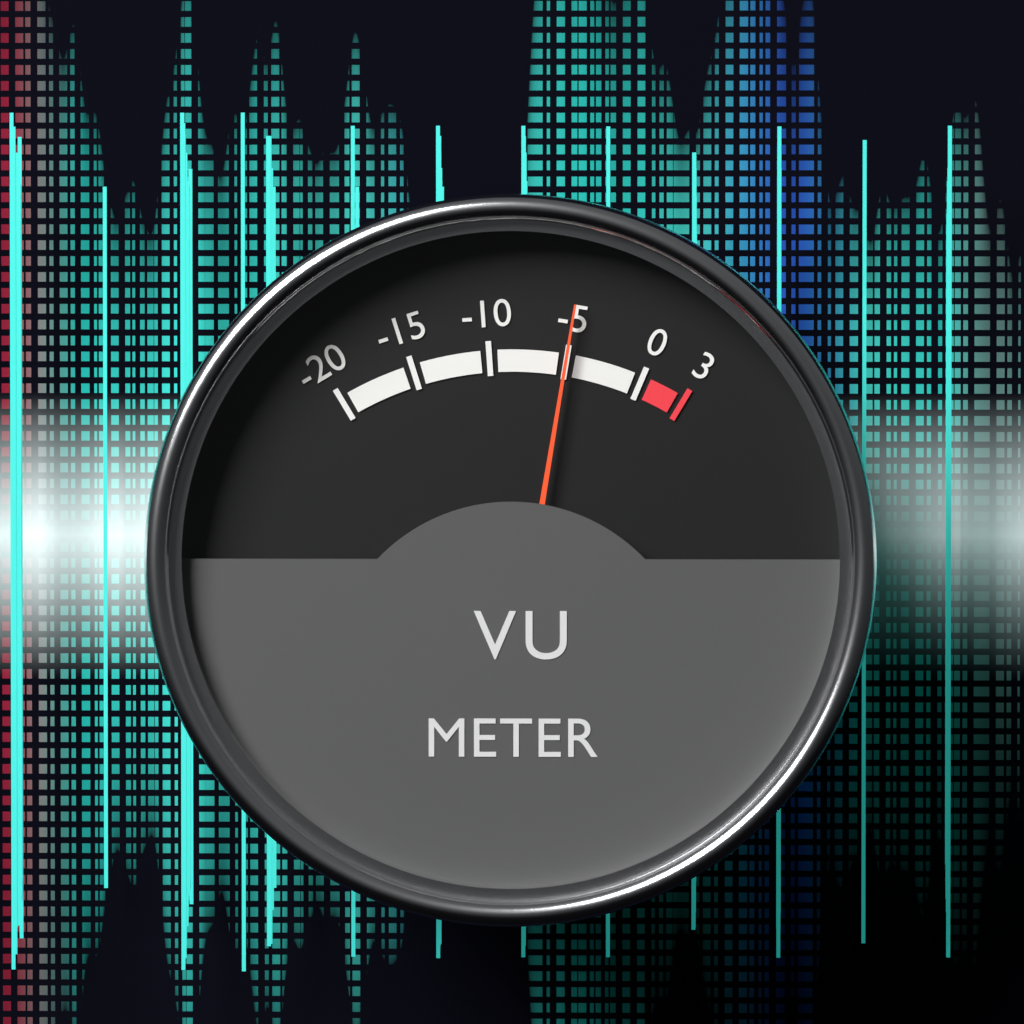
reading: -5 VU
